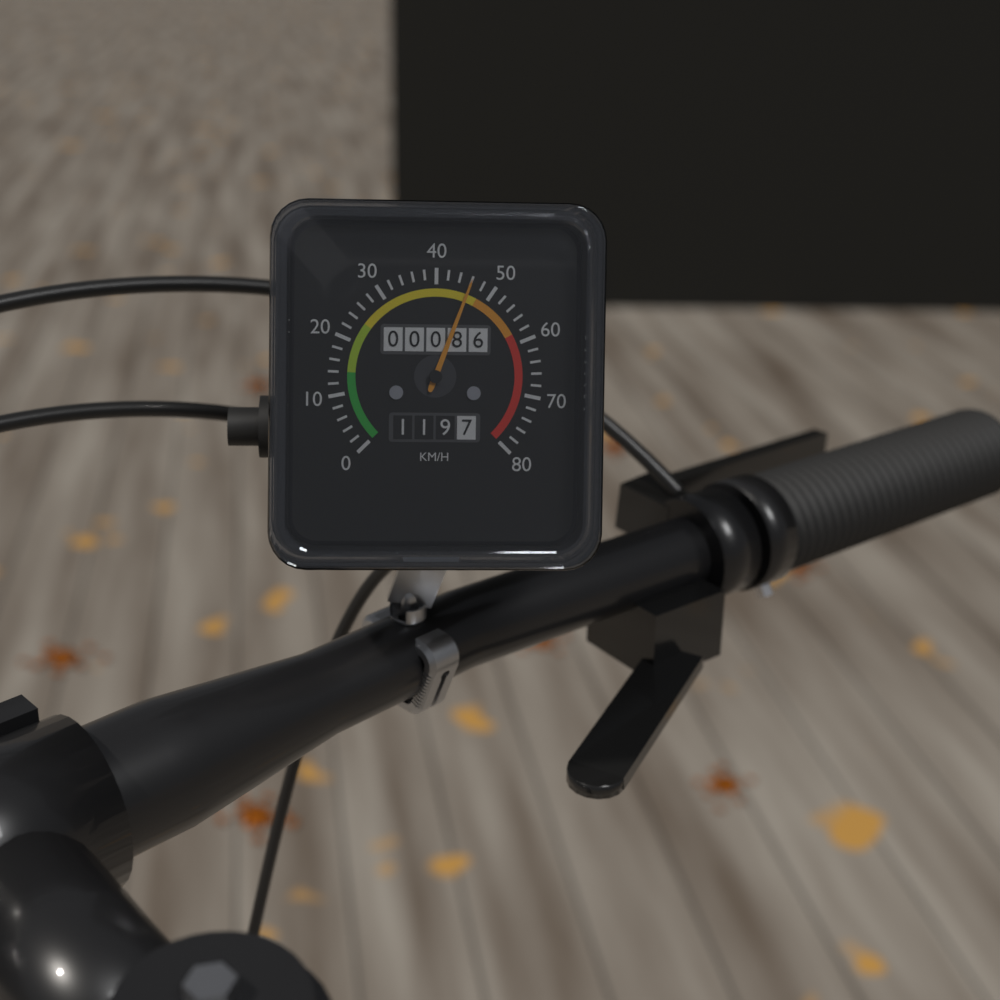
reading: 46 km/h
